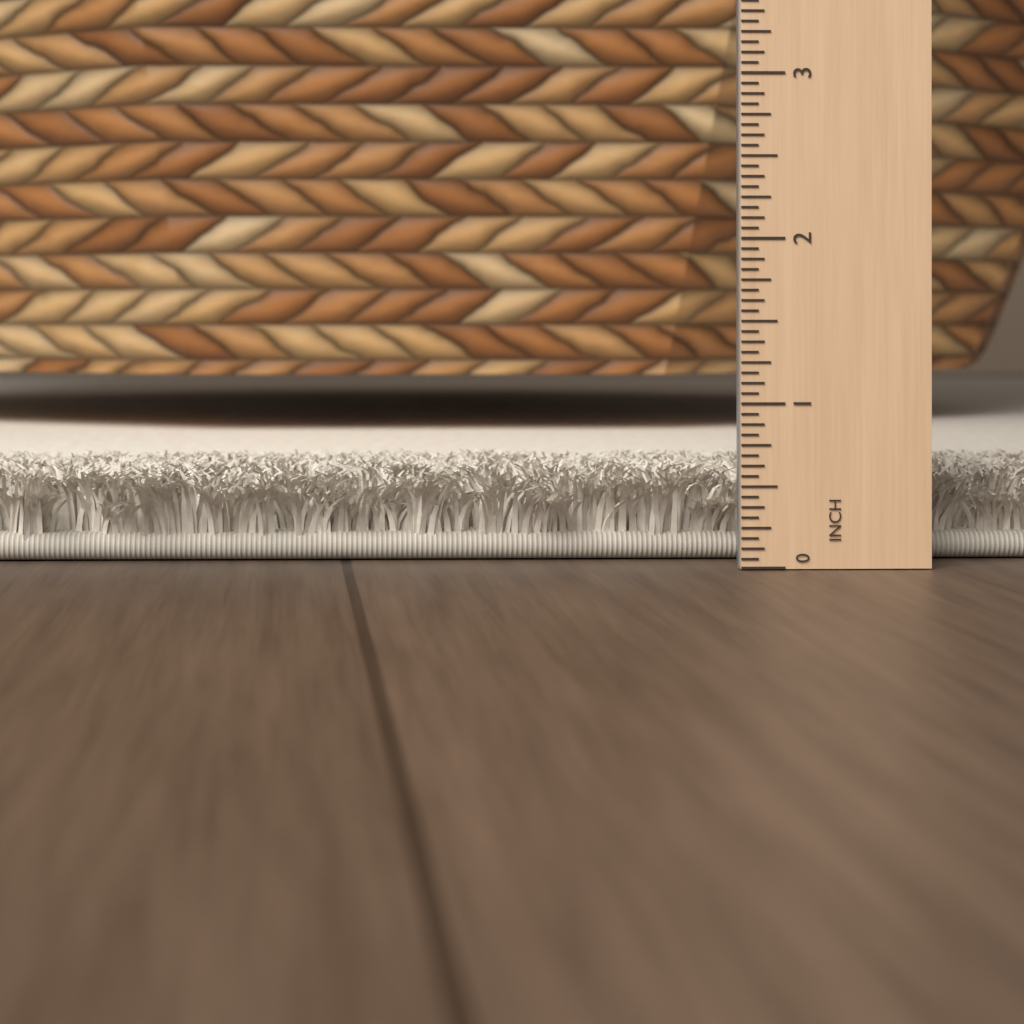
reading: 0.5625 in
